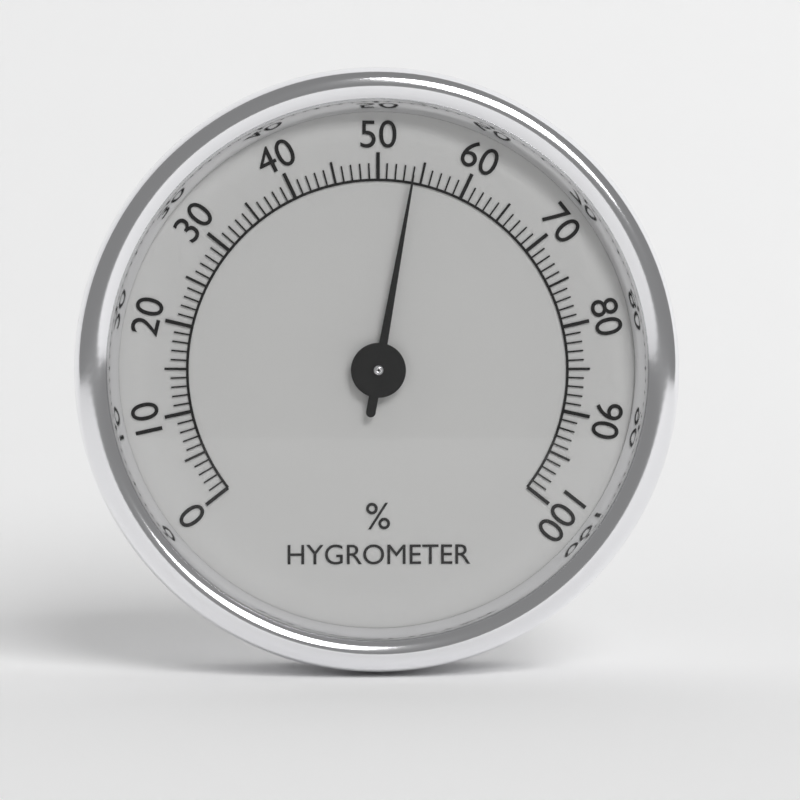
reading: 54 %
